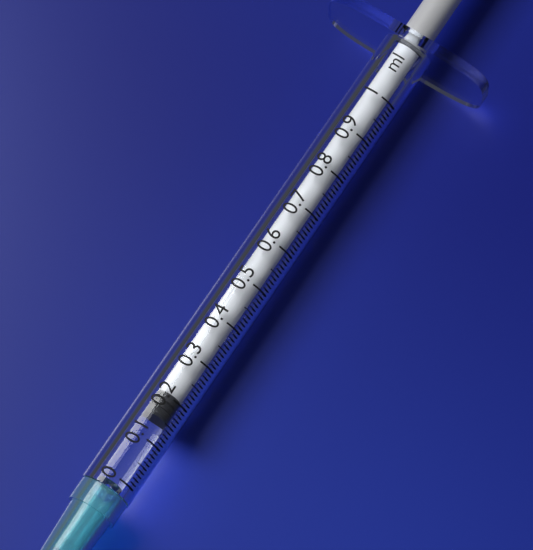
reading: 0.16 ml
